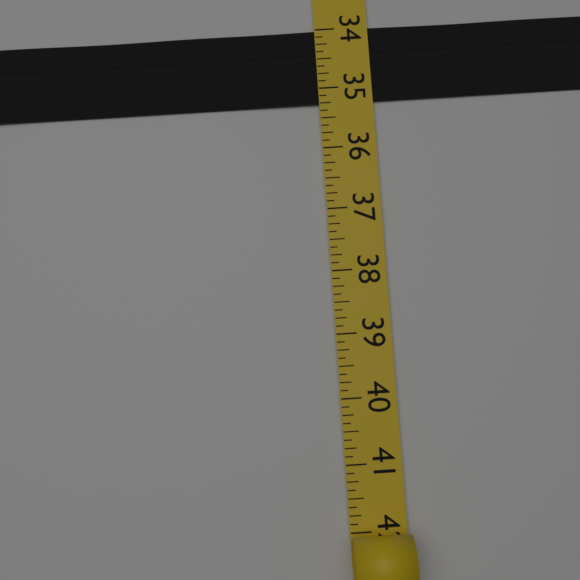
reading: 35.250 (no unit)
